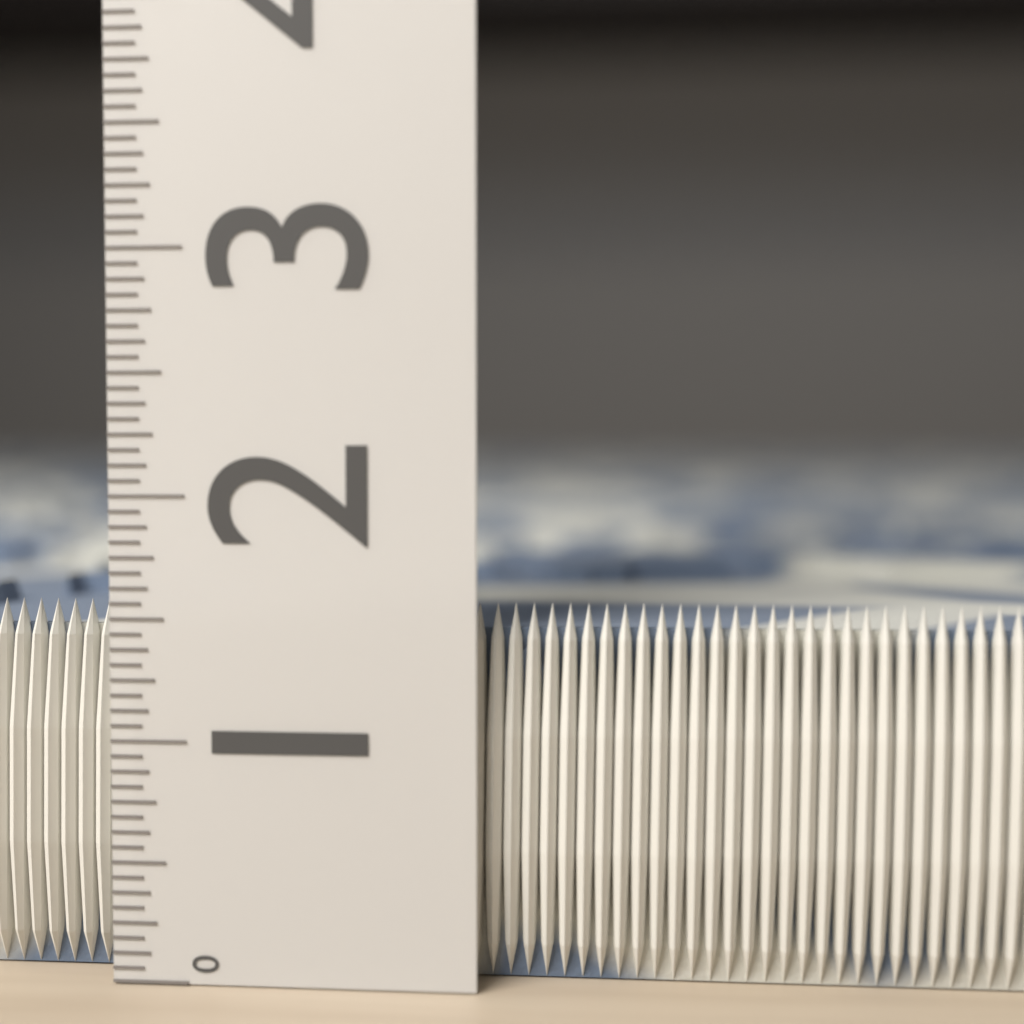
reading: 1.5625 (no unit)
